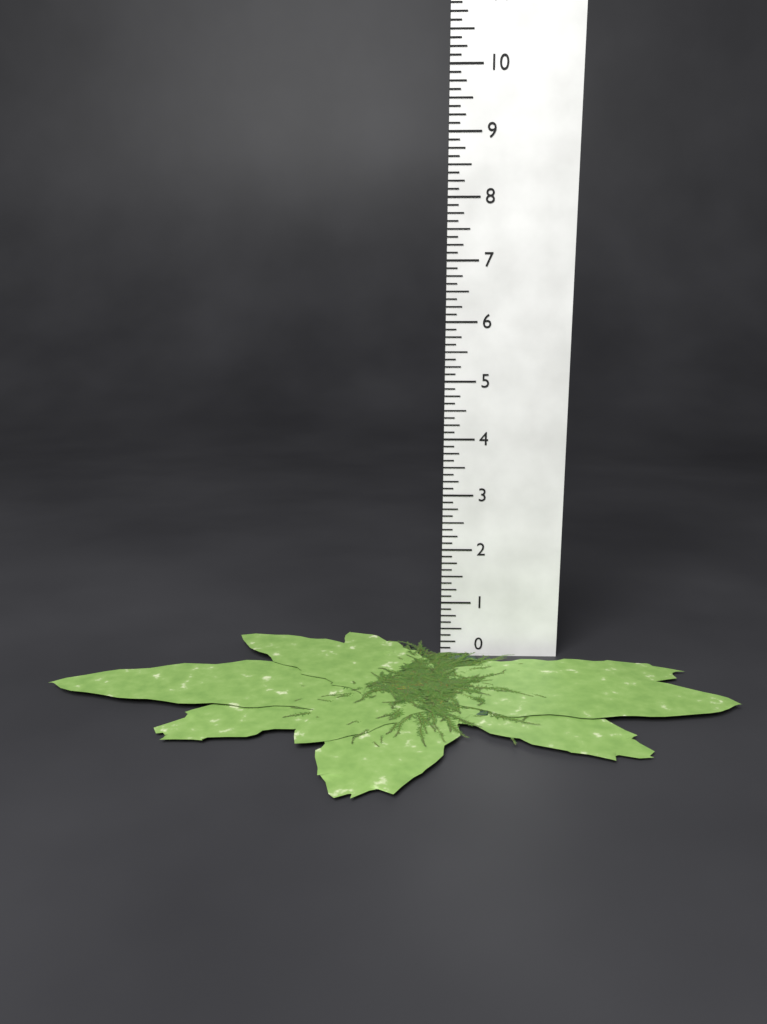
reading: 0.125 (no unit)
